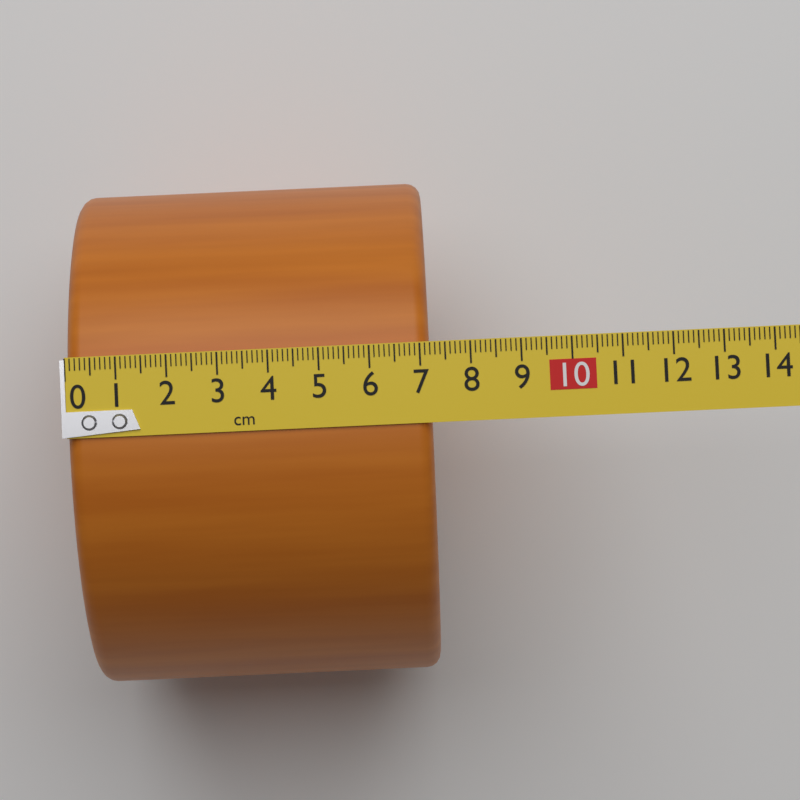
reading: 7.2 cm
